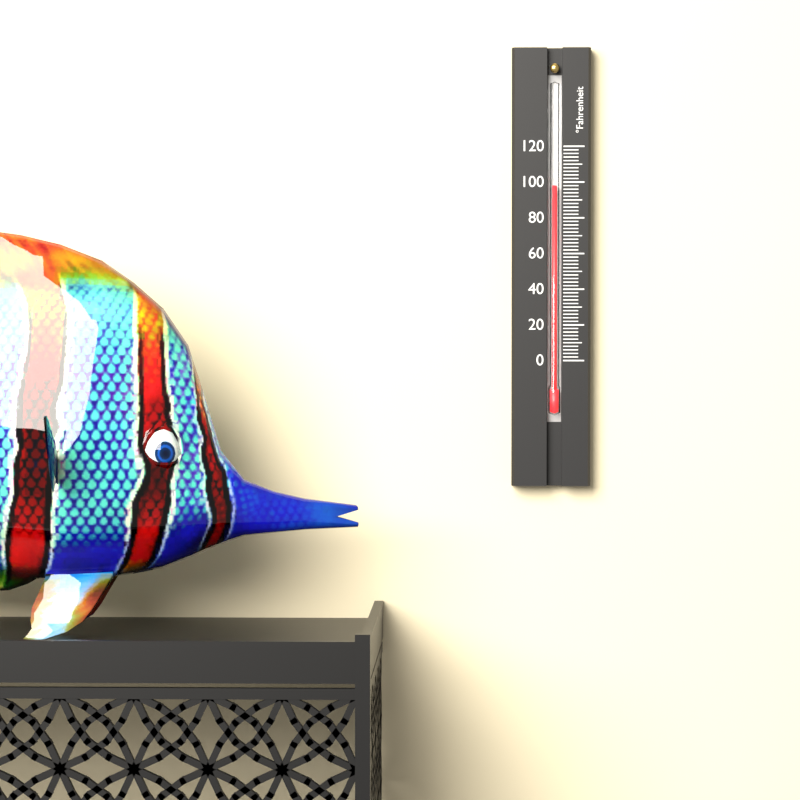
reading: 98 °F
